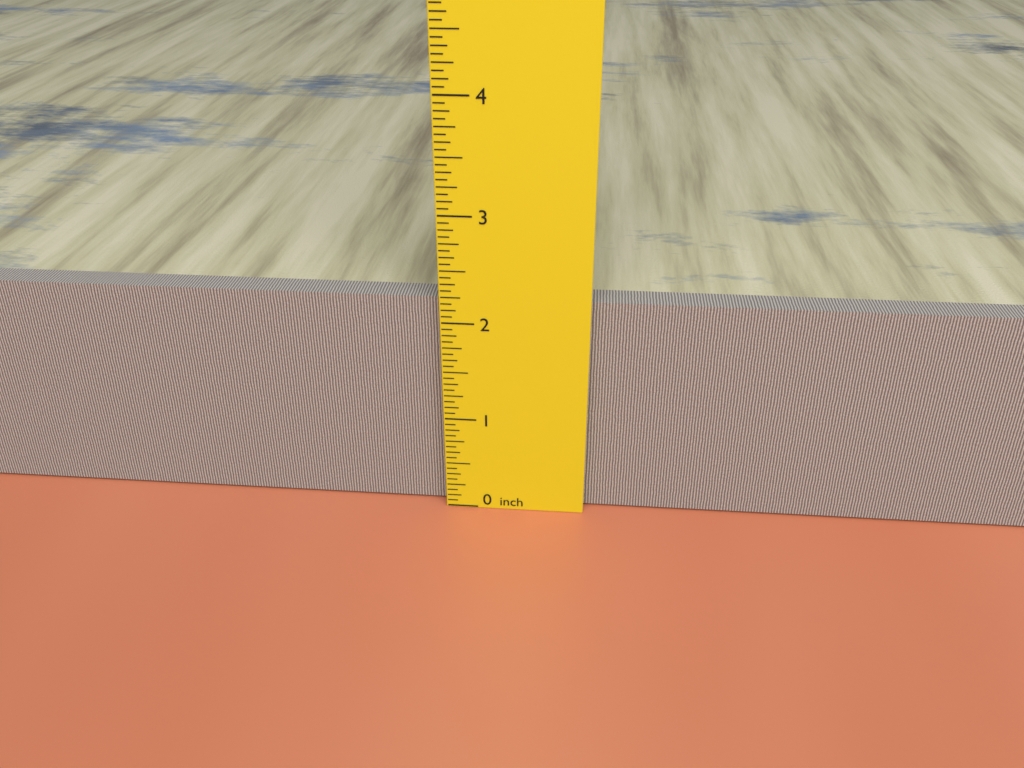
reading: 2.1875 inch
